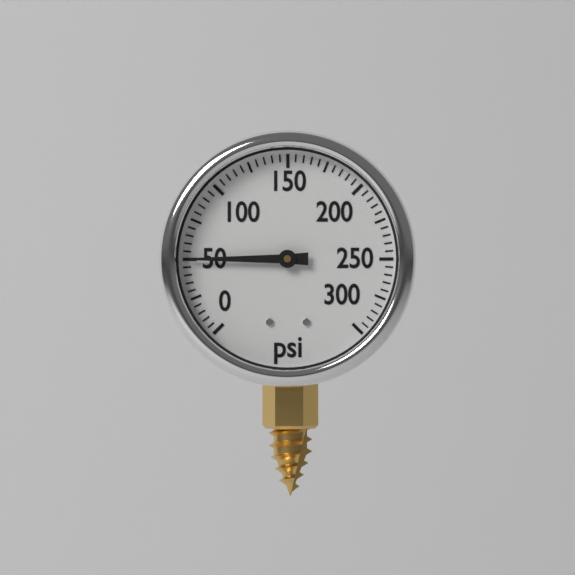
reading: 50 psi
